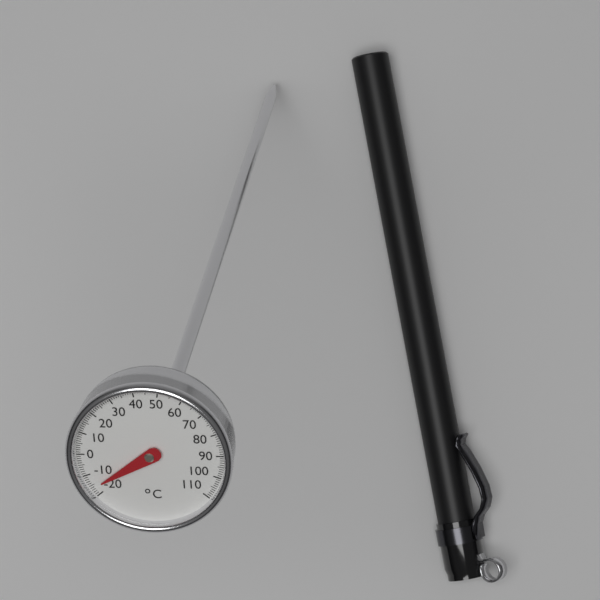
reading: -16 °C
